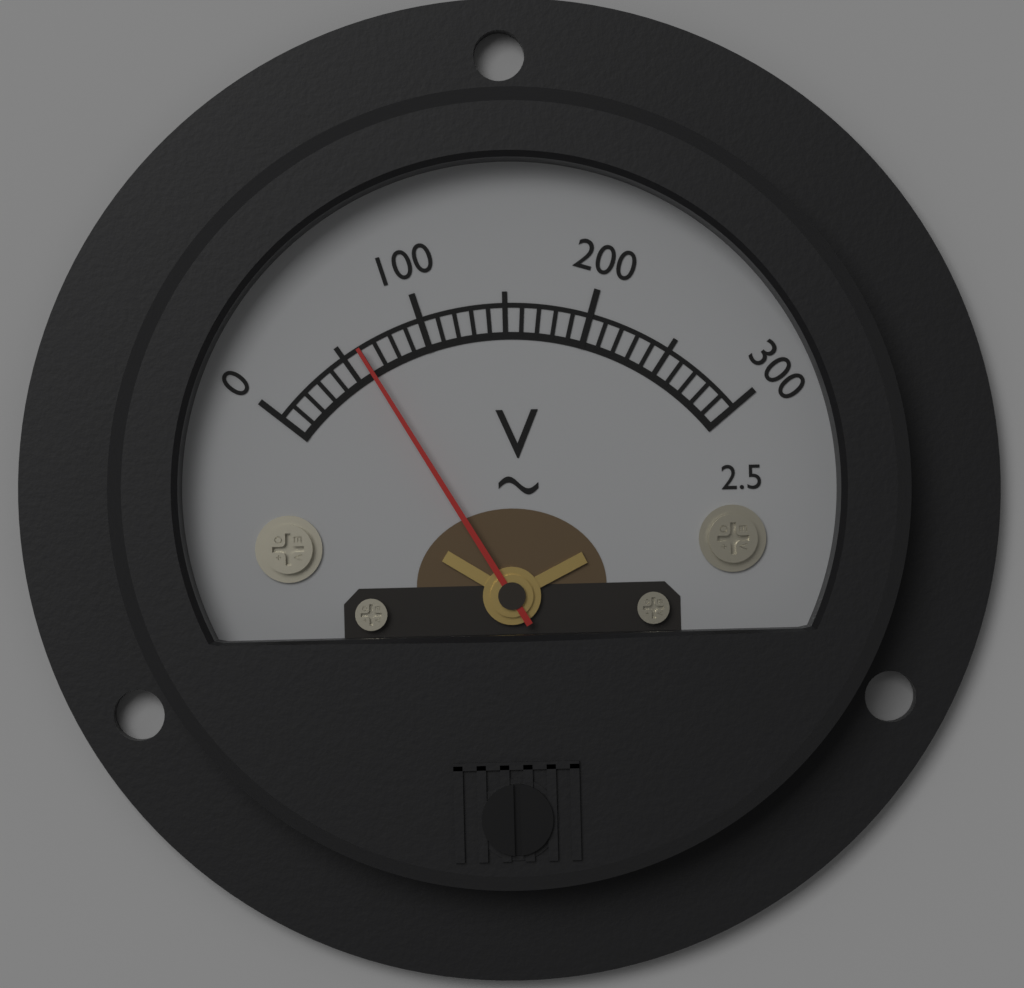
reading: 60 V
